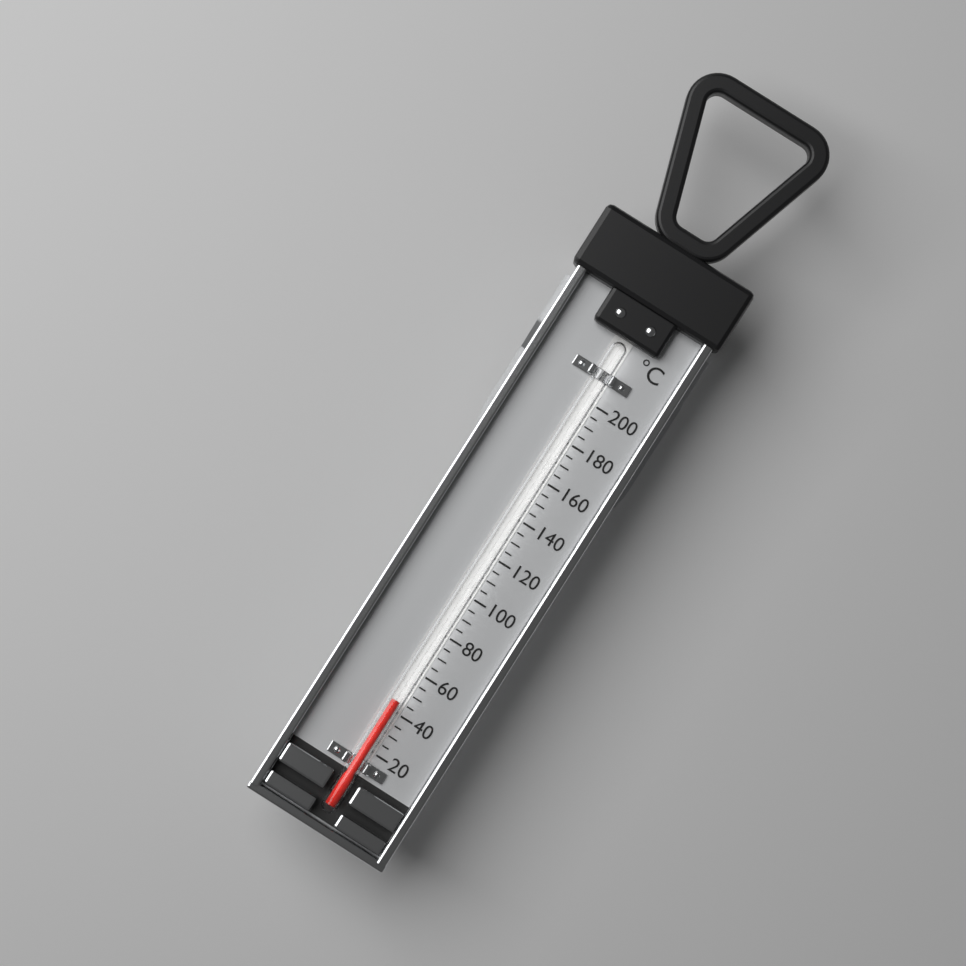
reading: 45 °C
